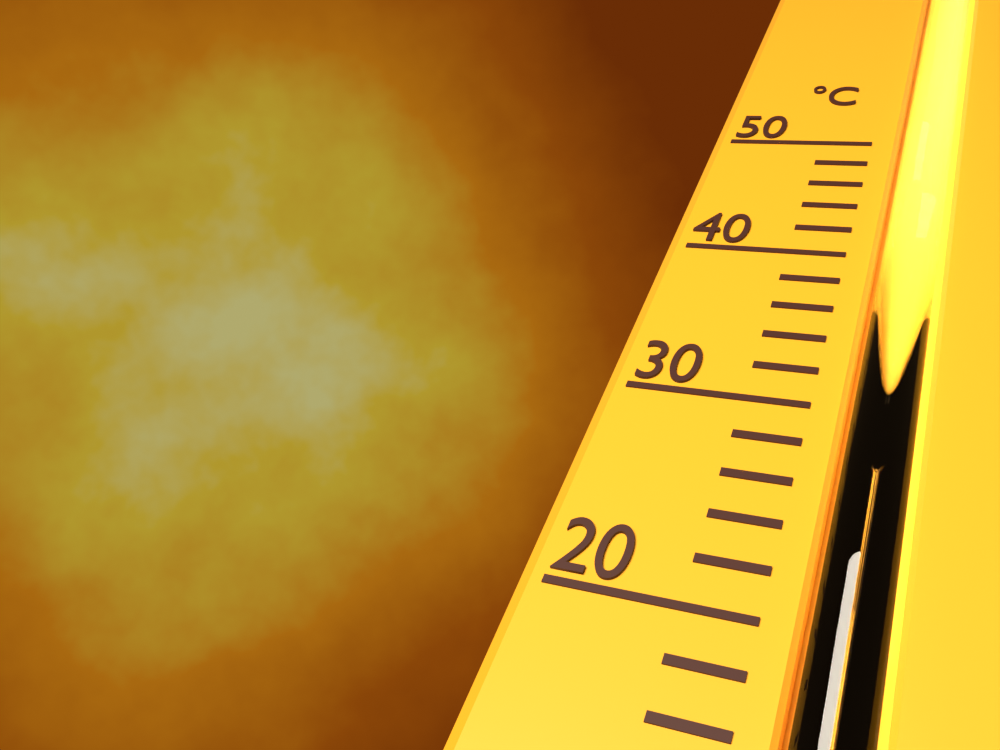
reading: 20 °C
